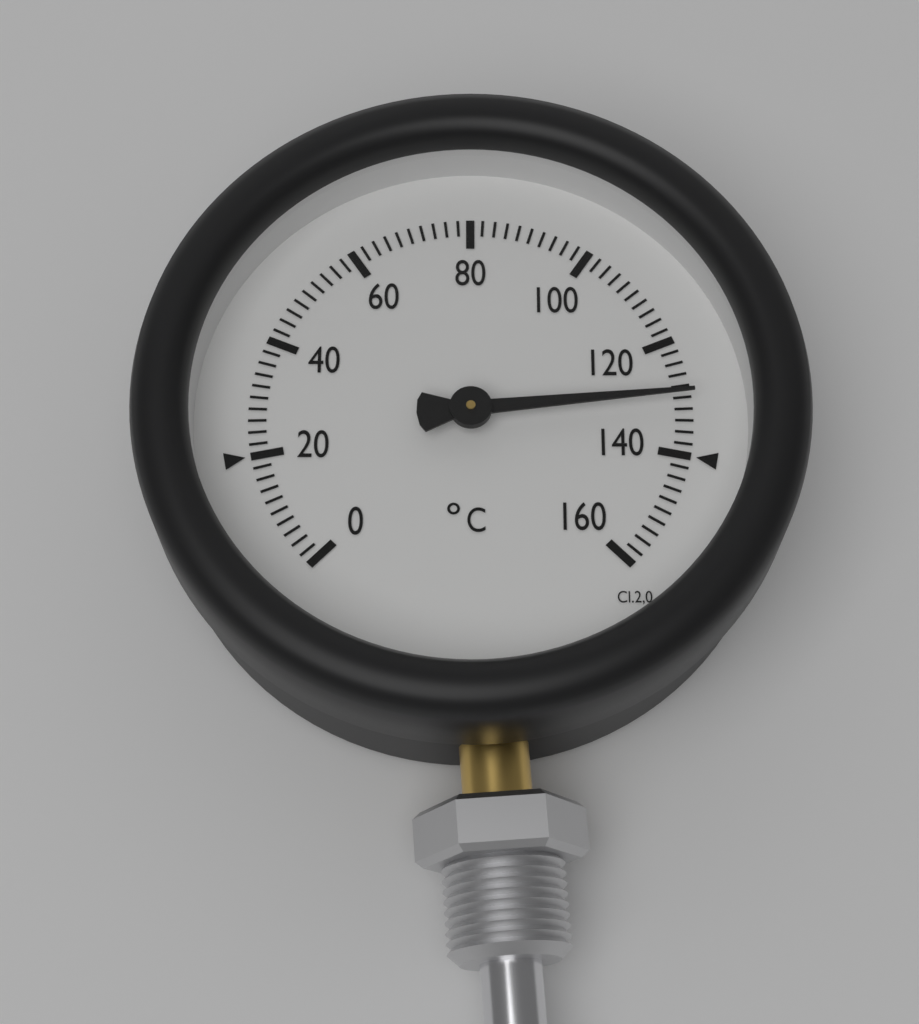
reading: 130 °C
